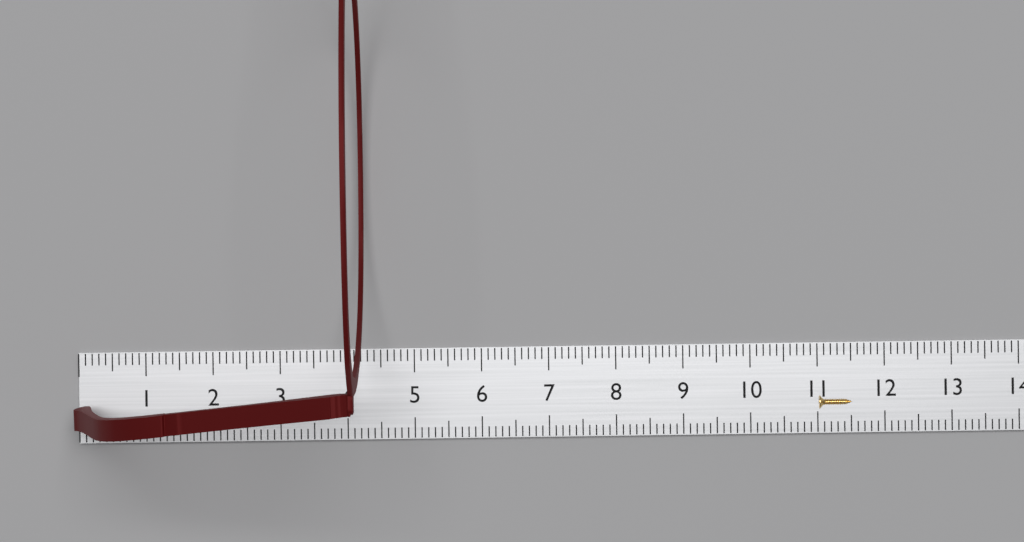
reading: 4.3 cm
